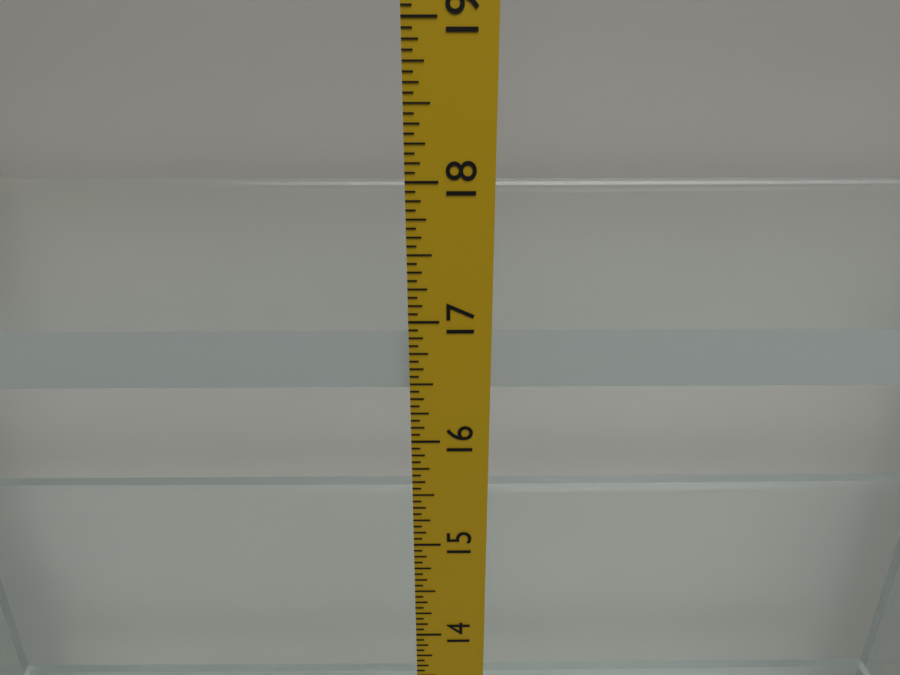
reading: 16.8750 in
